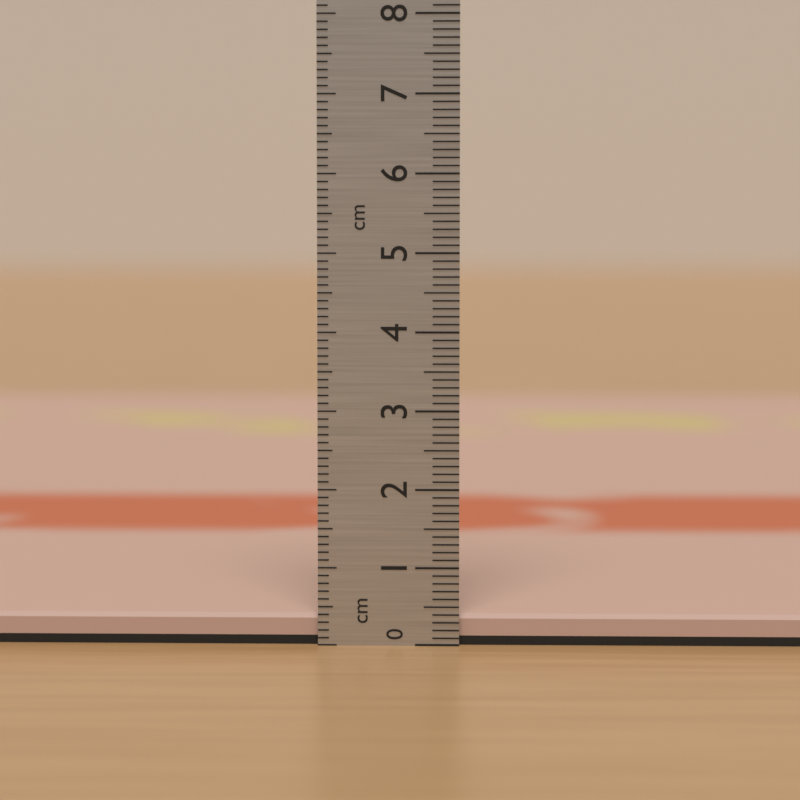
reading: 0.4 cm
